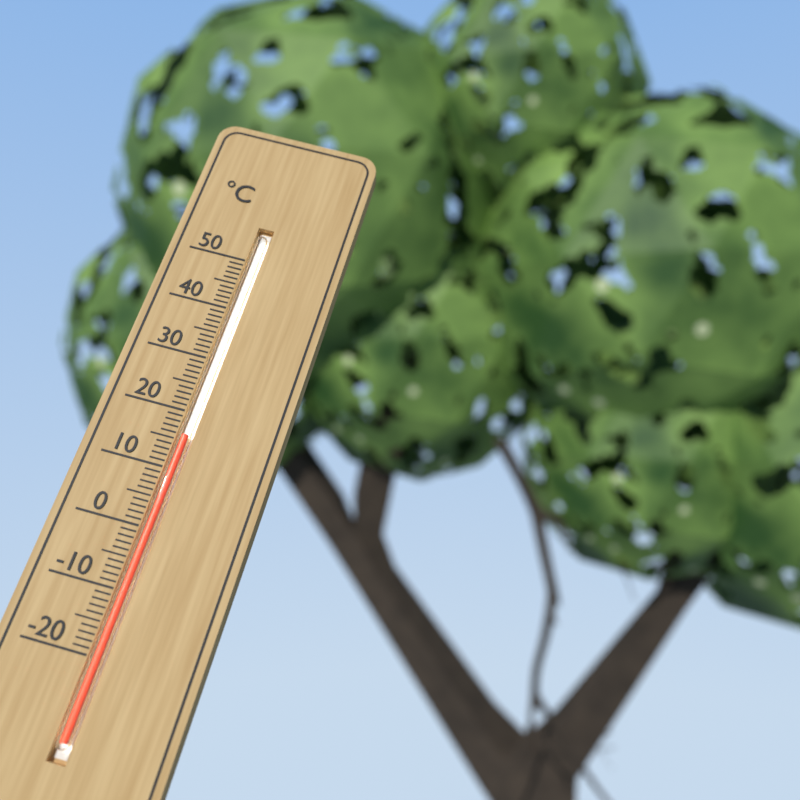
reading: 16 °C
